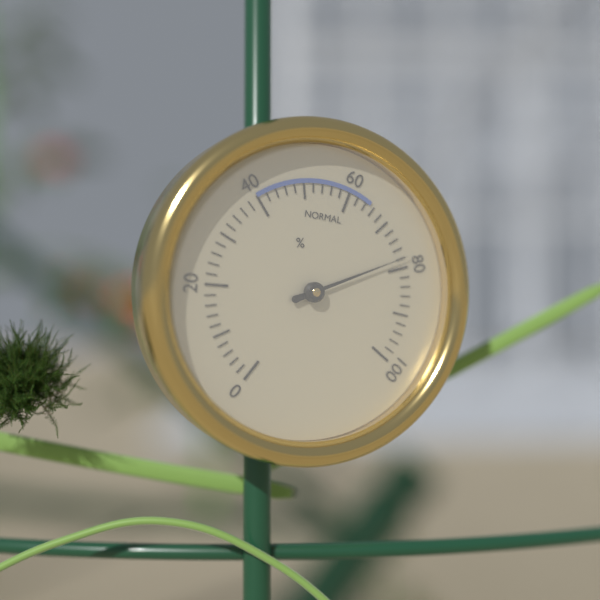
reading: 78 %
